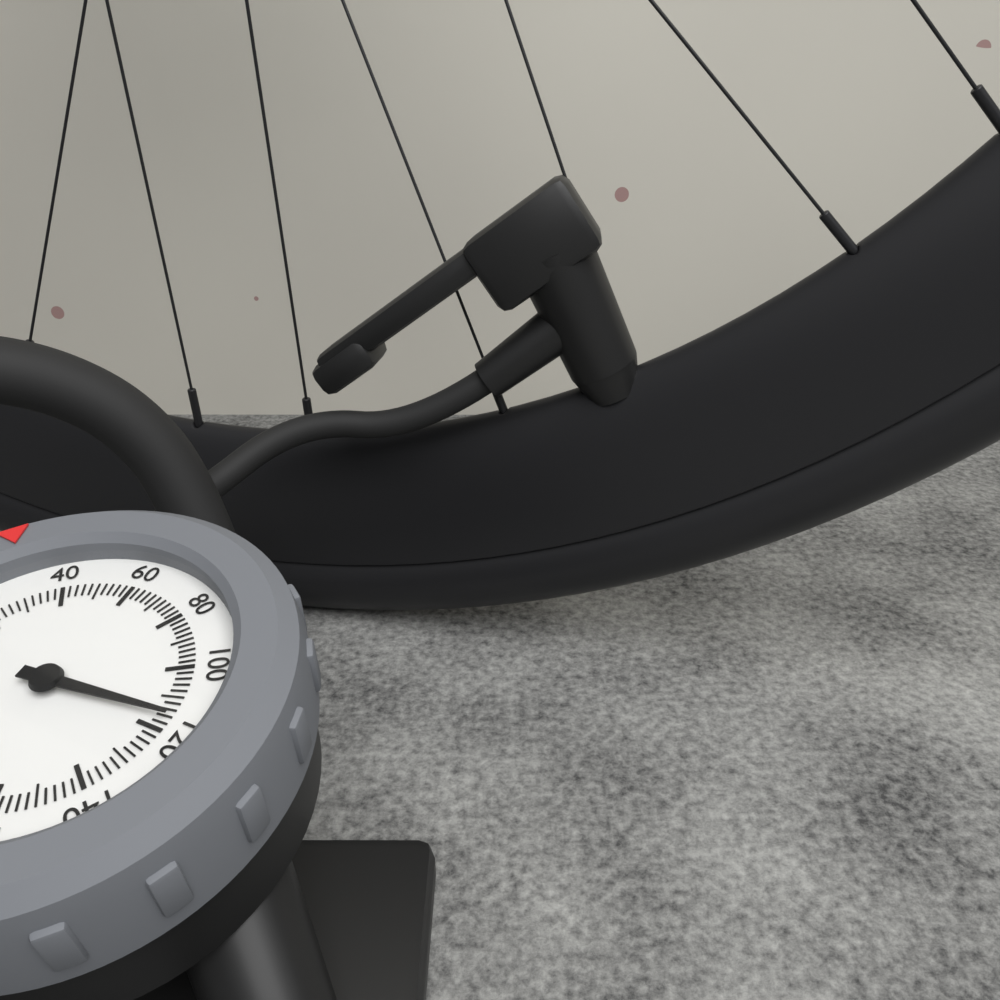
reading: 116 psi
